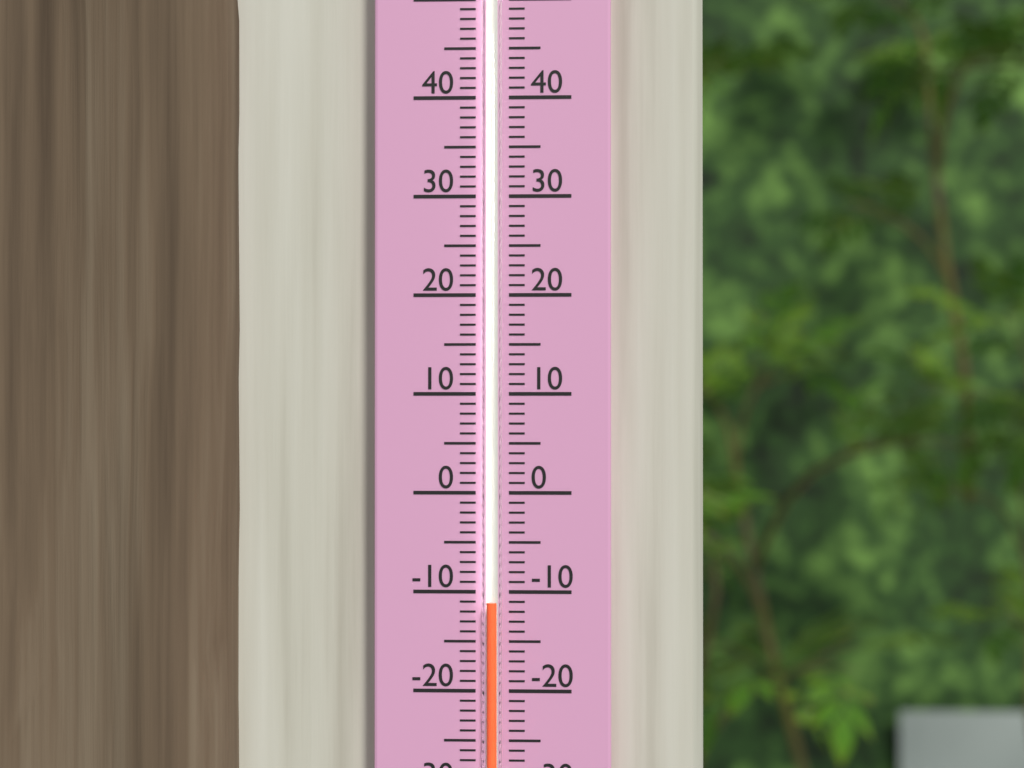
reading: -11 (no unit)
